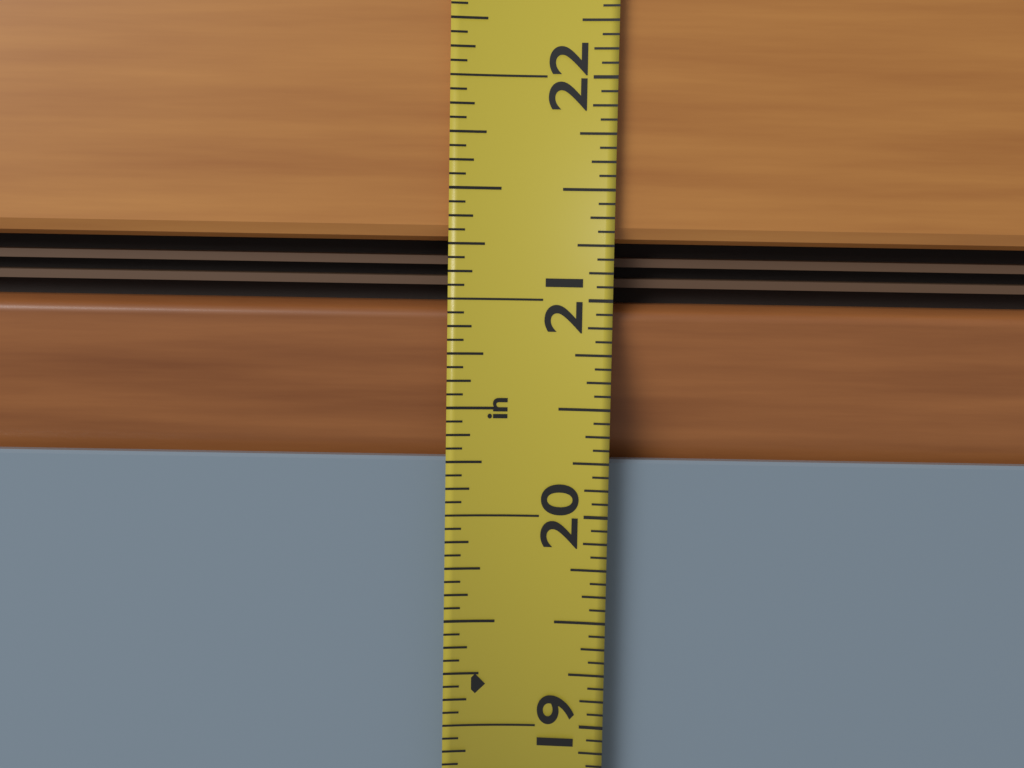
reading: 20.2500 in
